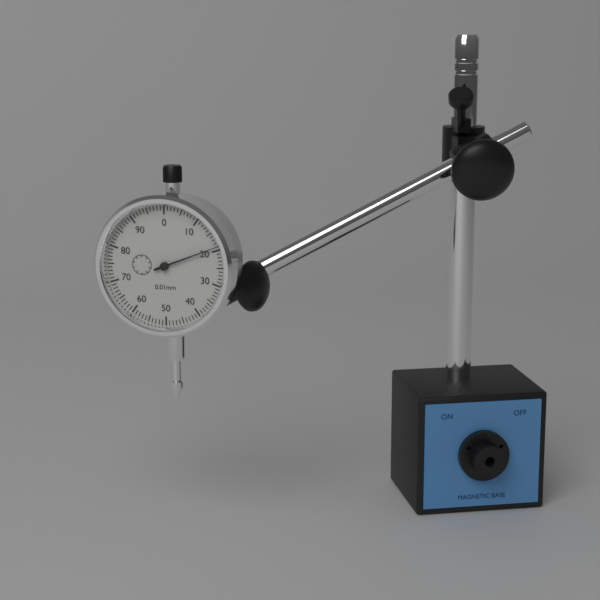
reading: 0.19 mm
